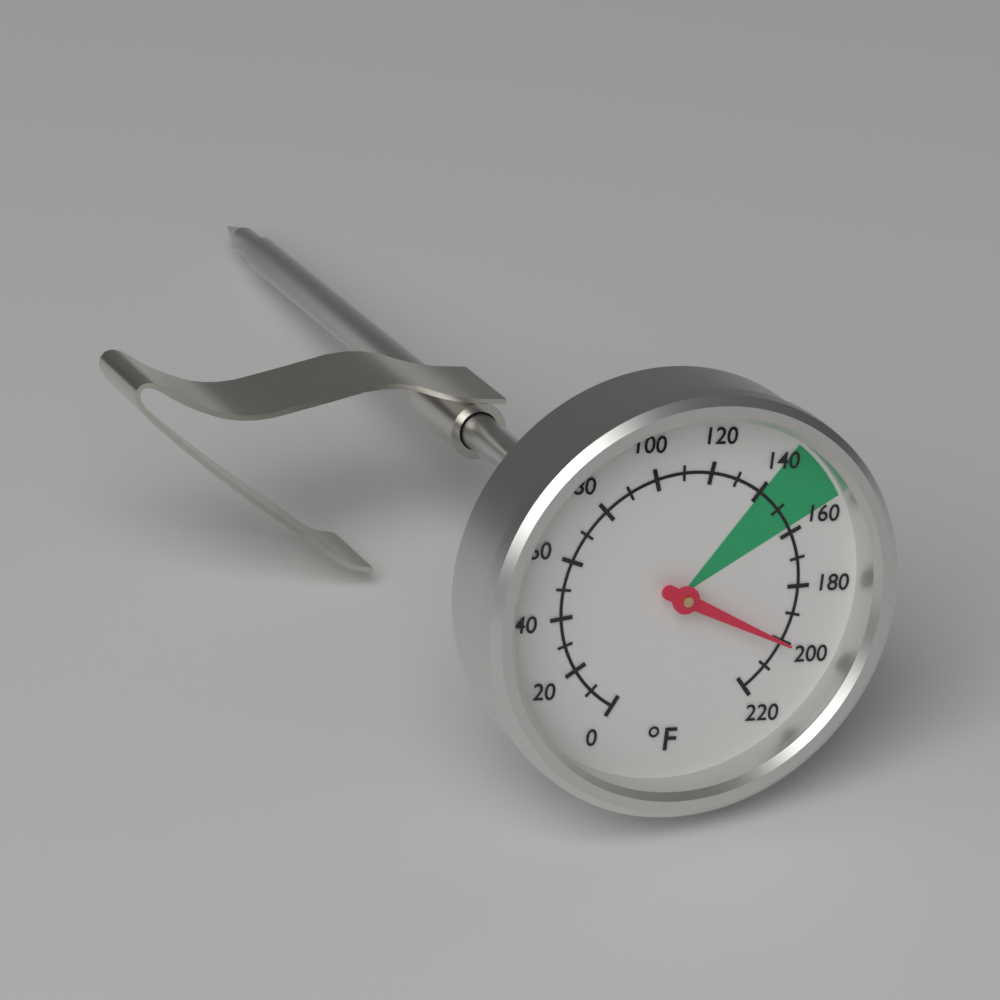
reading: 200 °F
